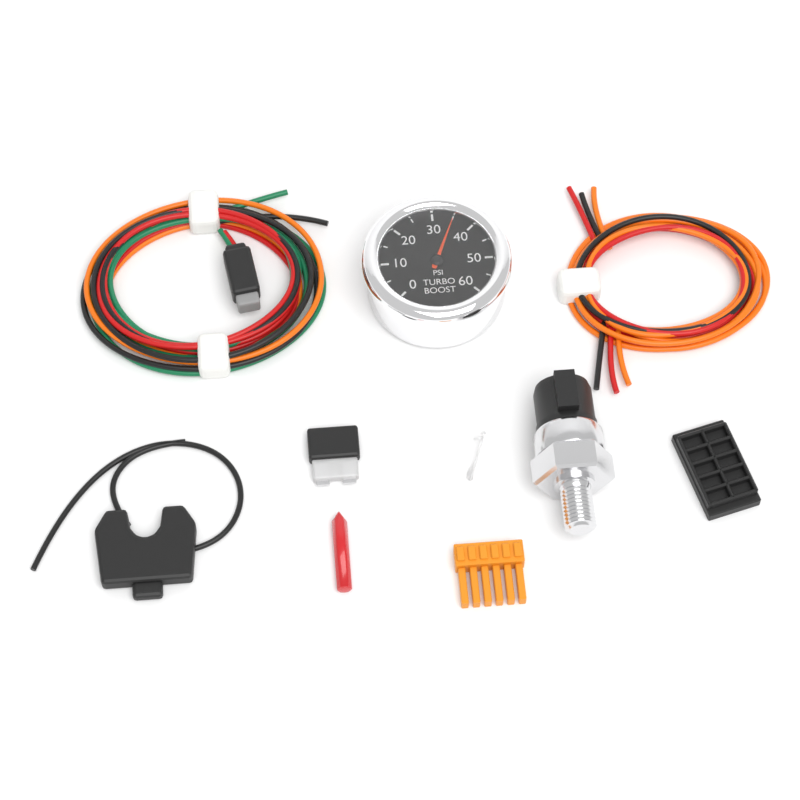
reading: 35 psi
